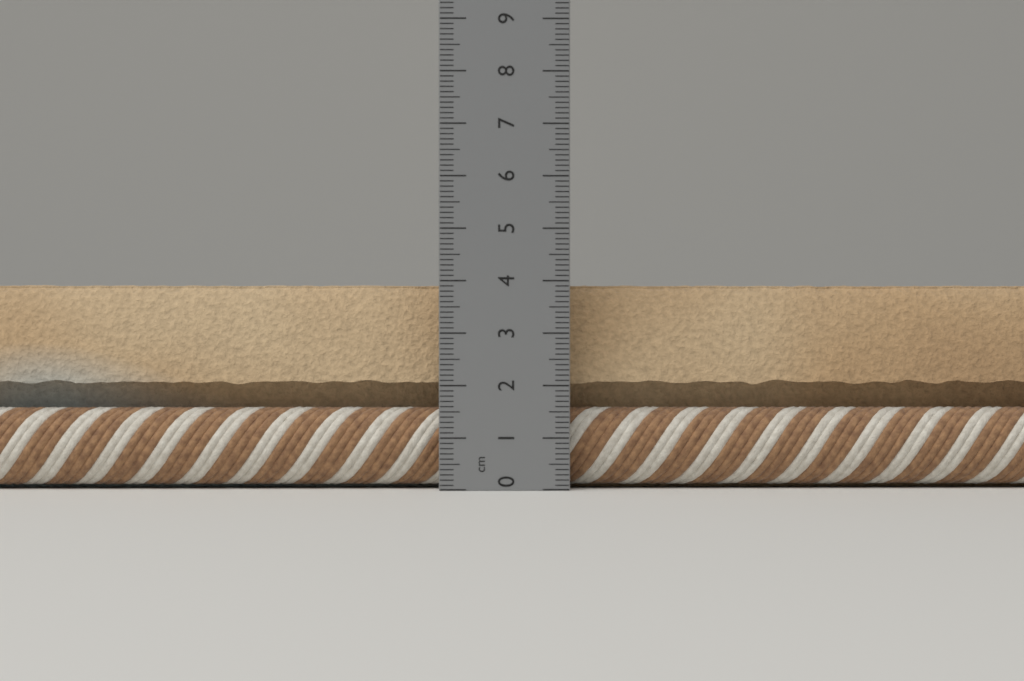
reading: 4.0 cm
